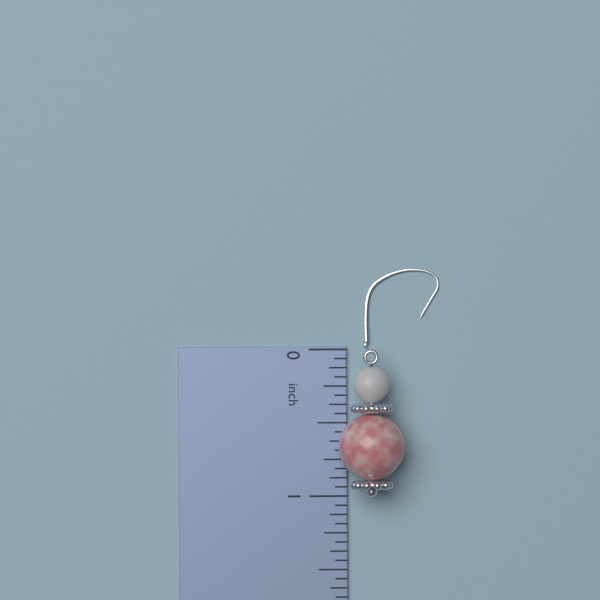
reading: 1.0000 inch
